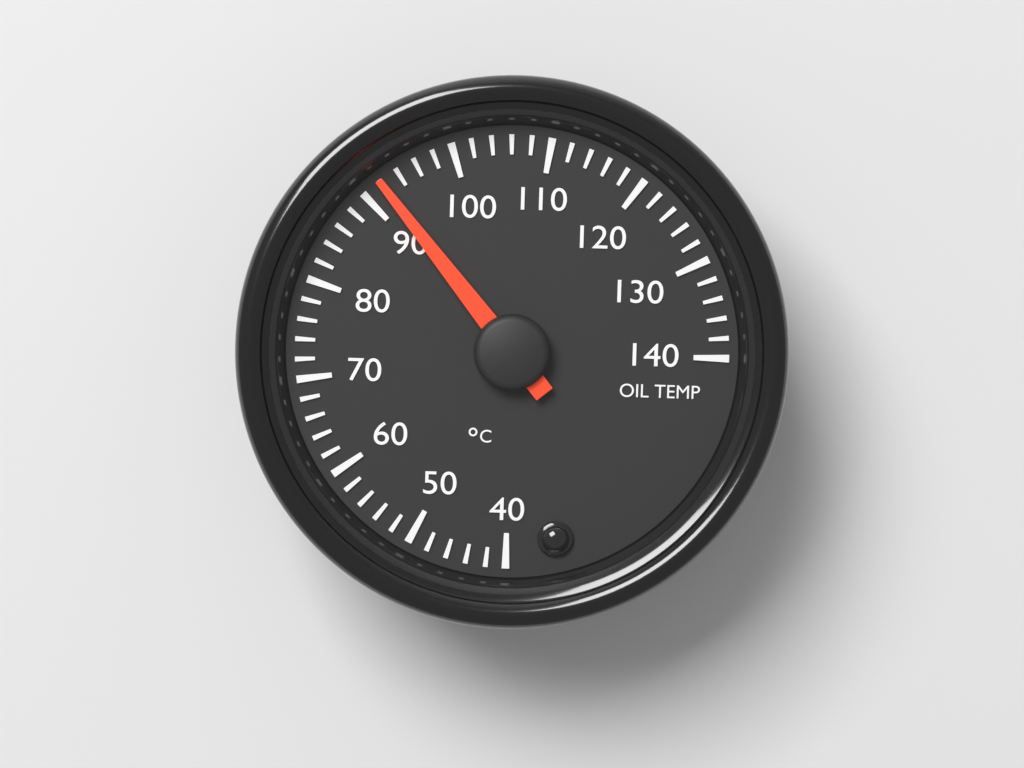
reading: 92 °C
